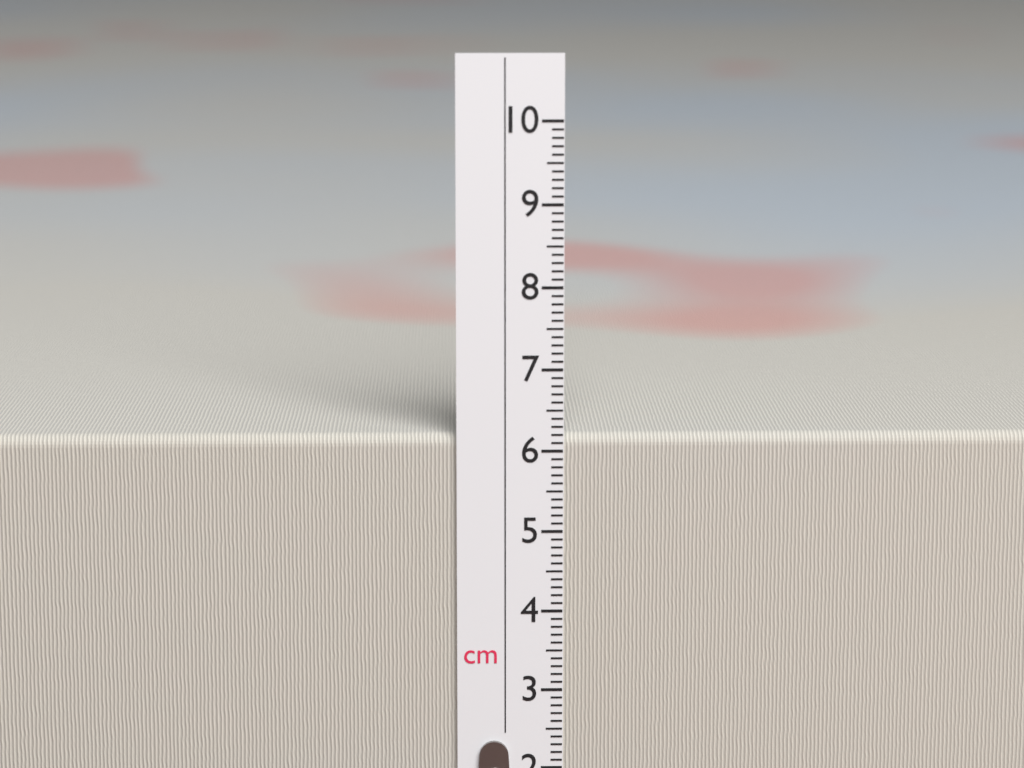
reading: 6.2 cm
